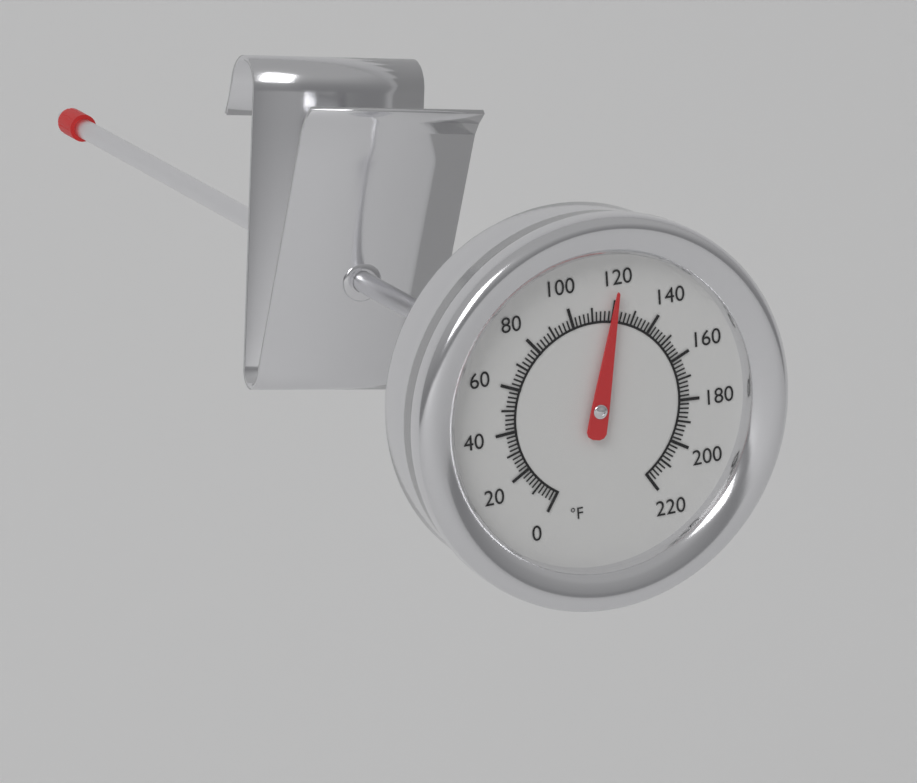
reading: 120 °F
